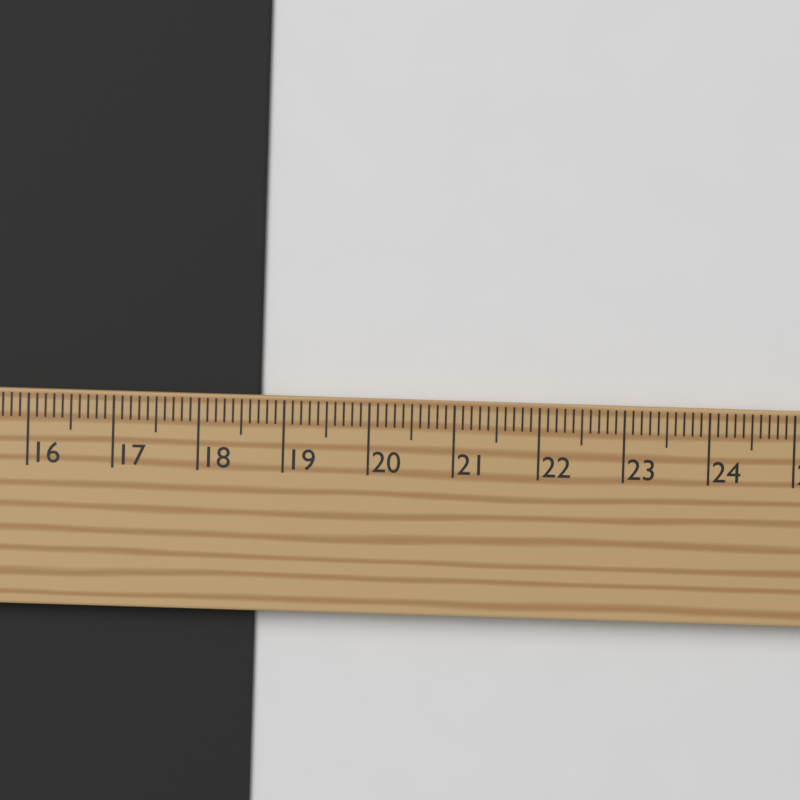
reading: 18.7 cm
